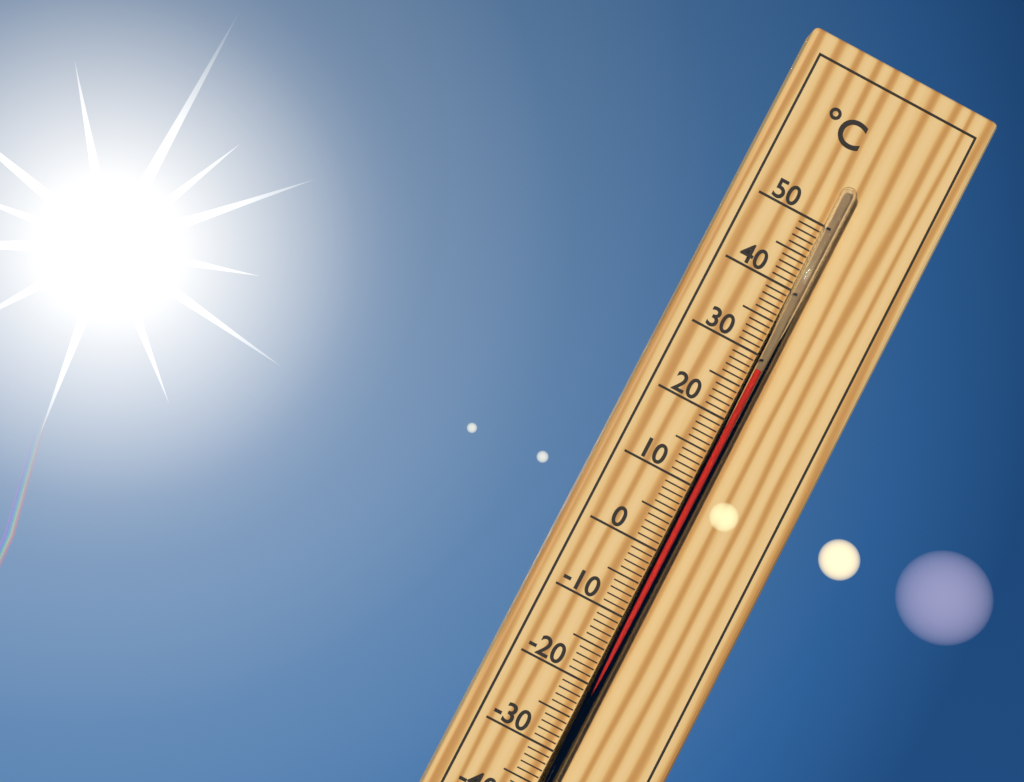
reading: 28 °C
